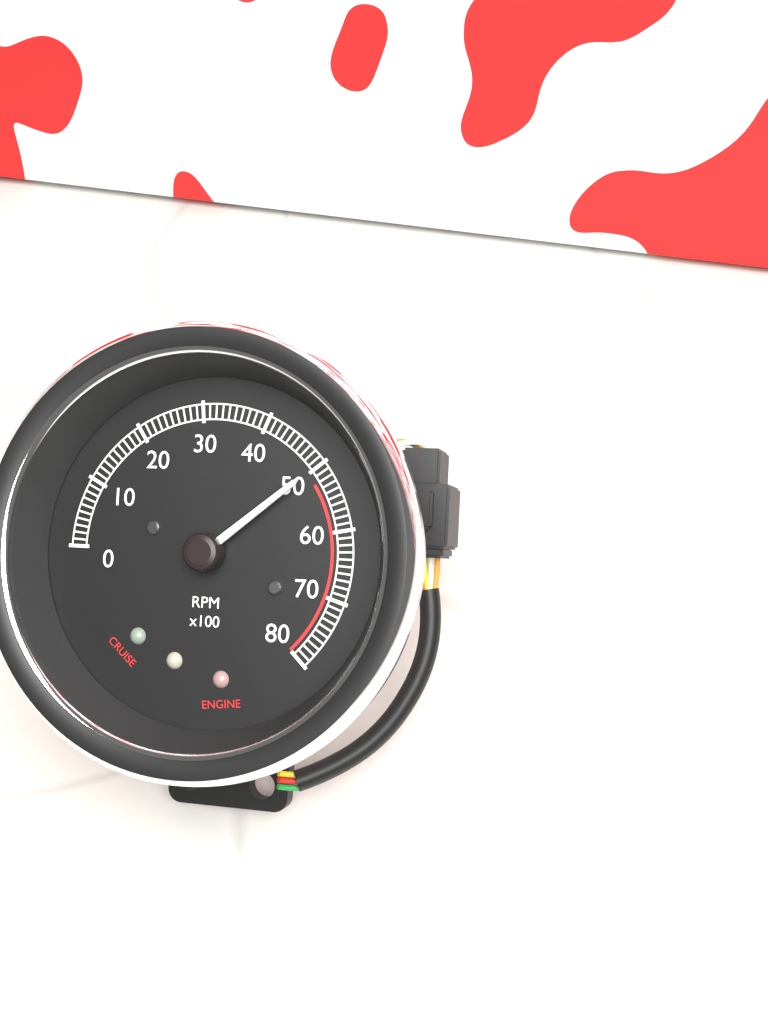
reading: 5000 RPM
